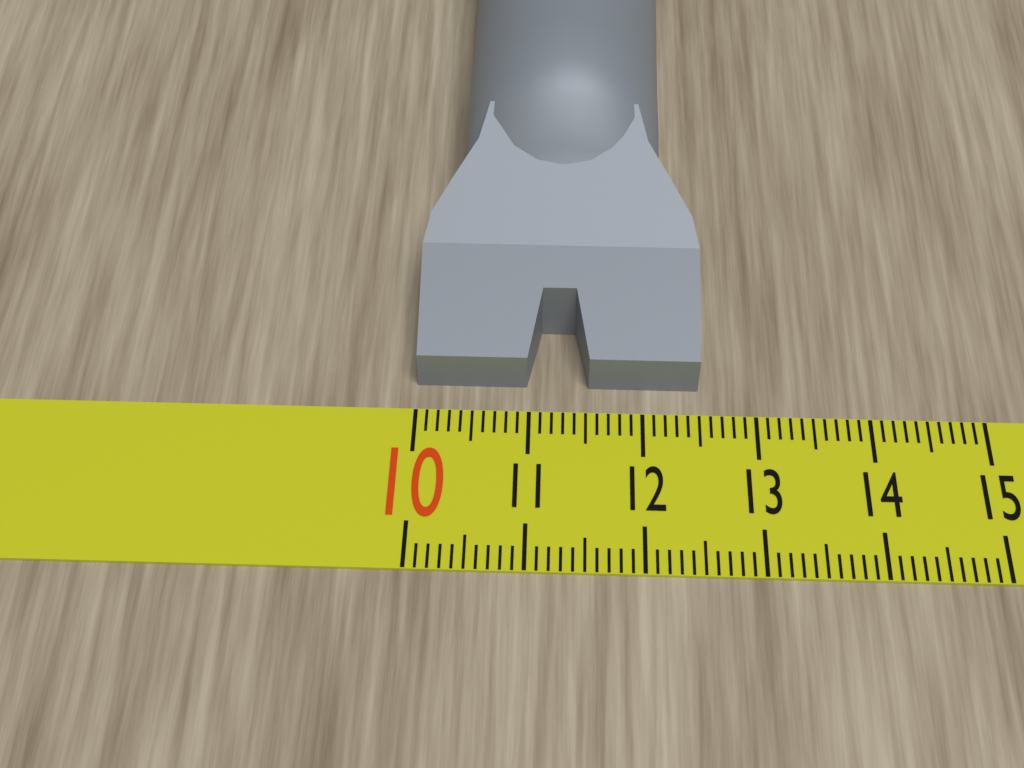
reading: 12.5 (no unit)
